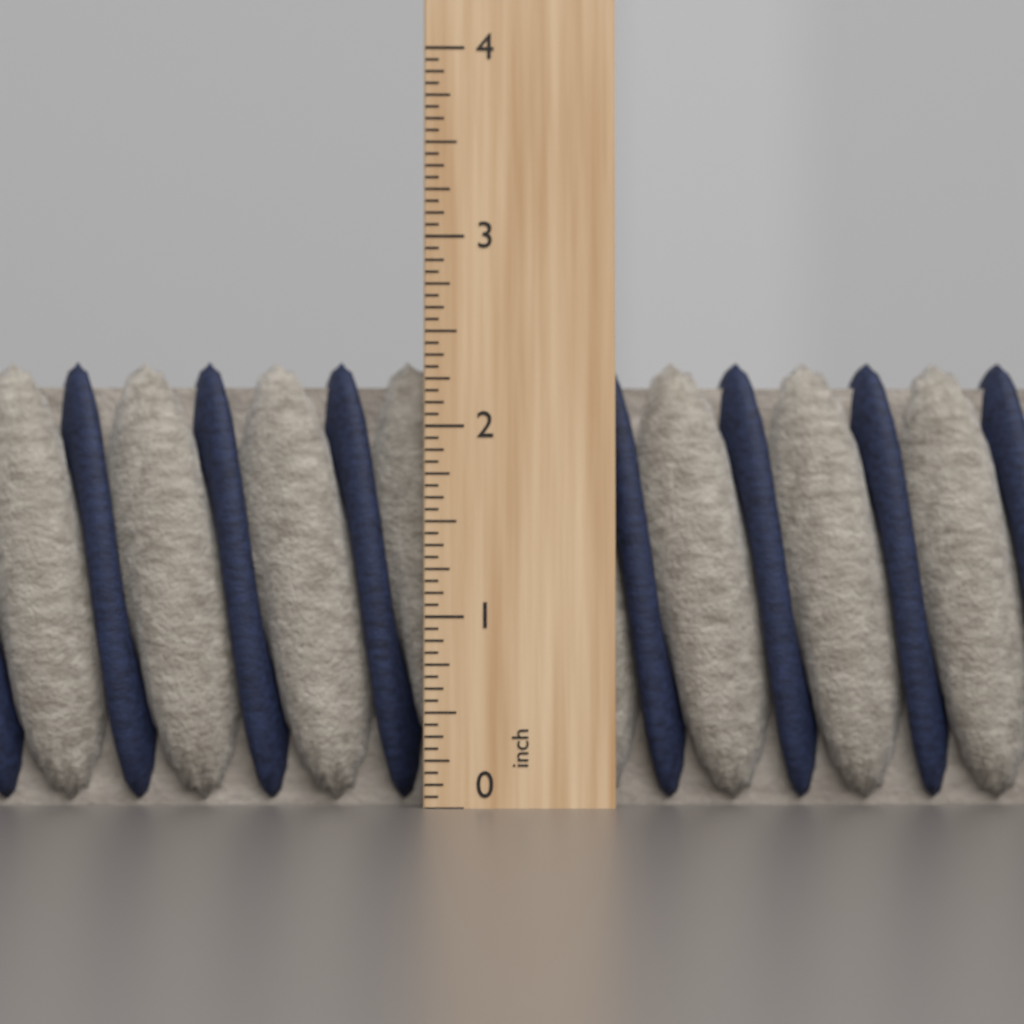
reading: 2.3750 inch
